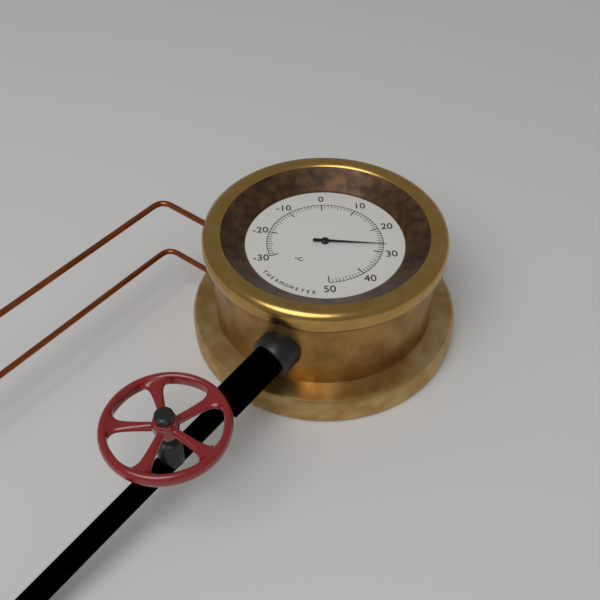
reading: 27 °C
